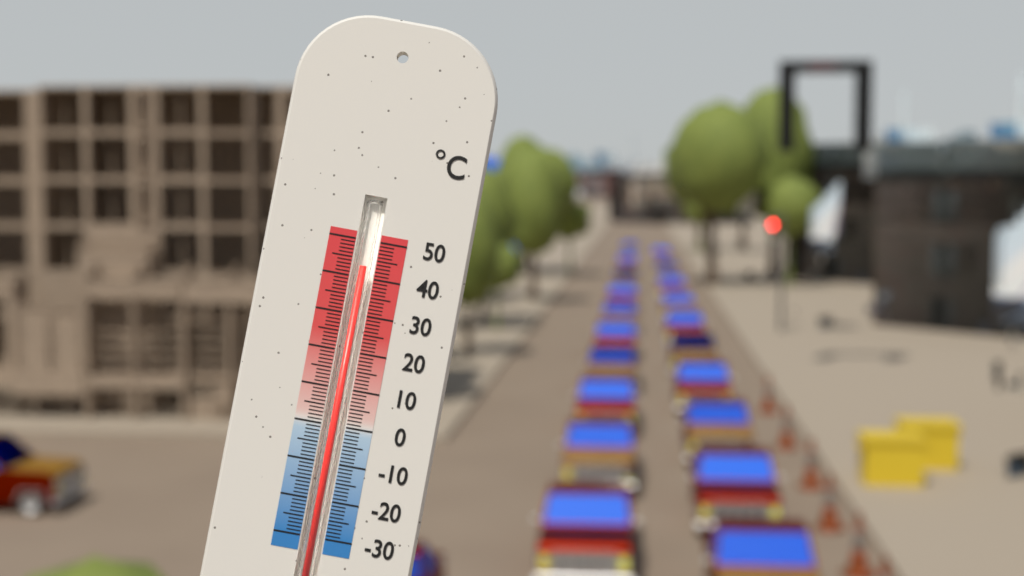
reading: 43 °C
